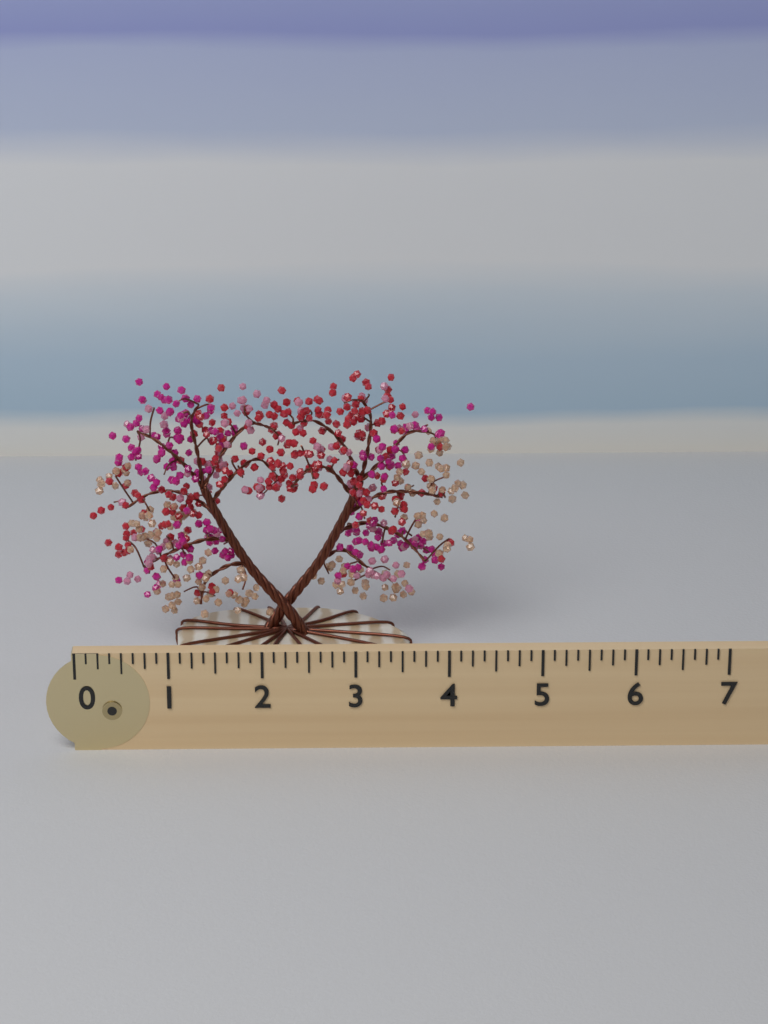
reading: 4.375 (no unit)
